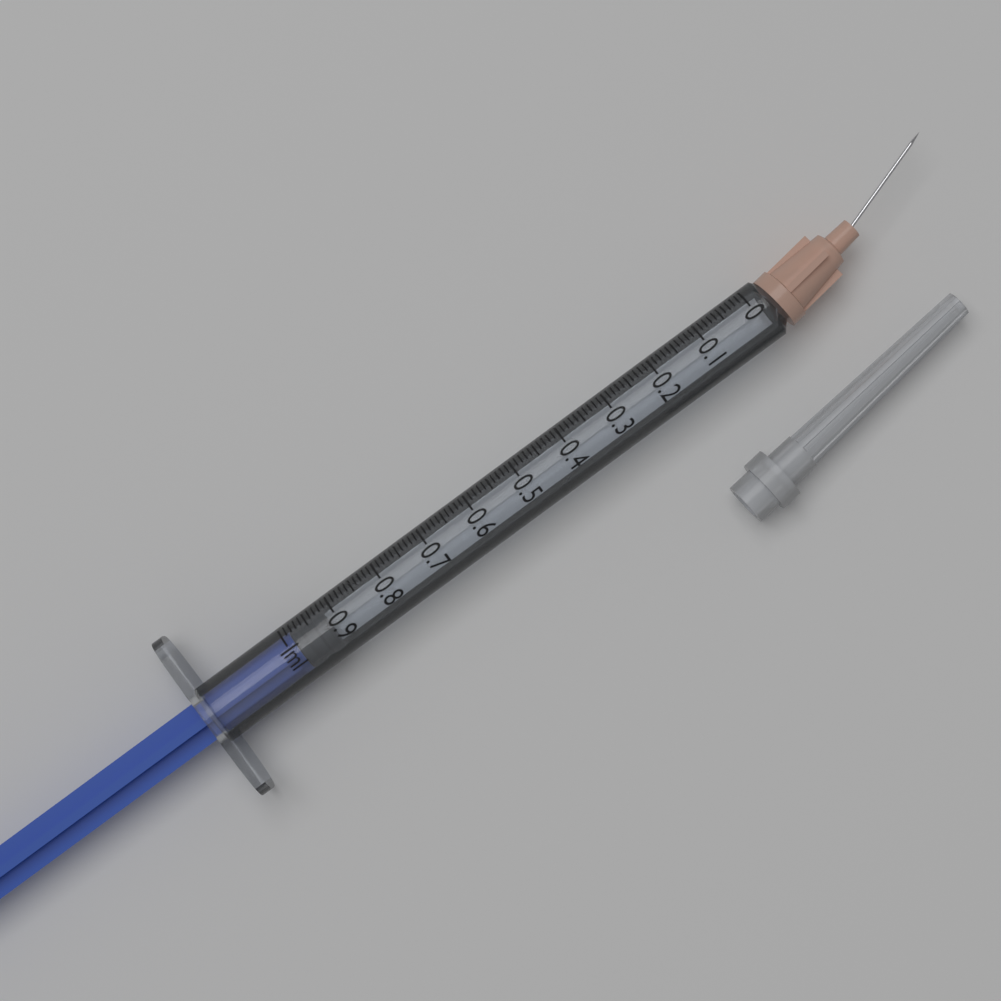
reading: 0.92 ml
